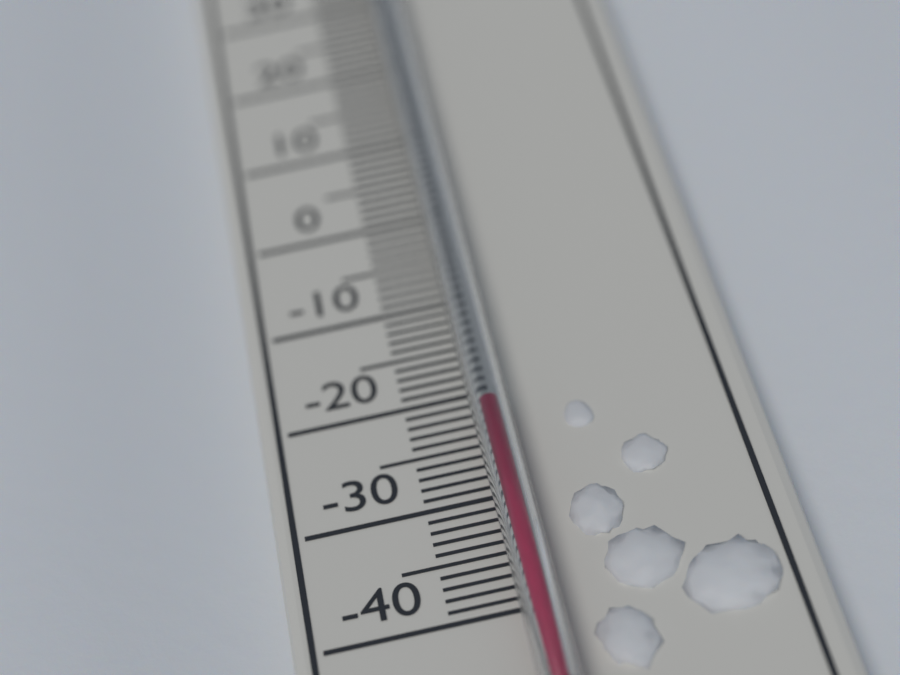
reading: -23 °C
